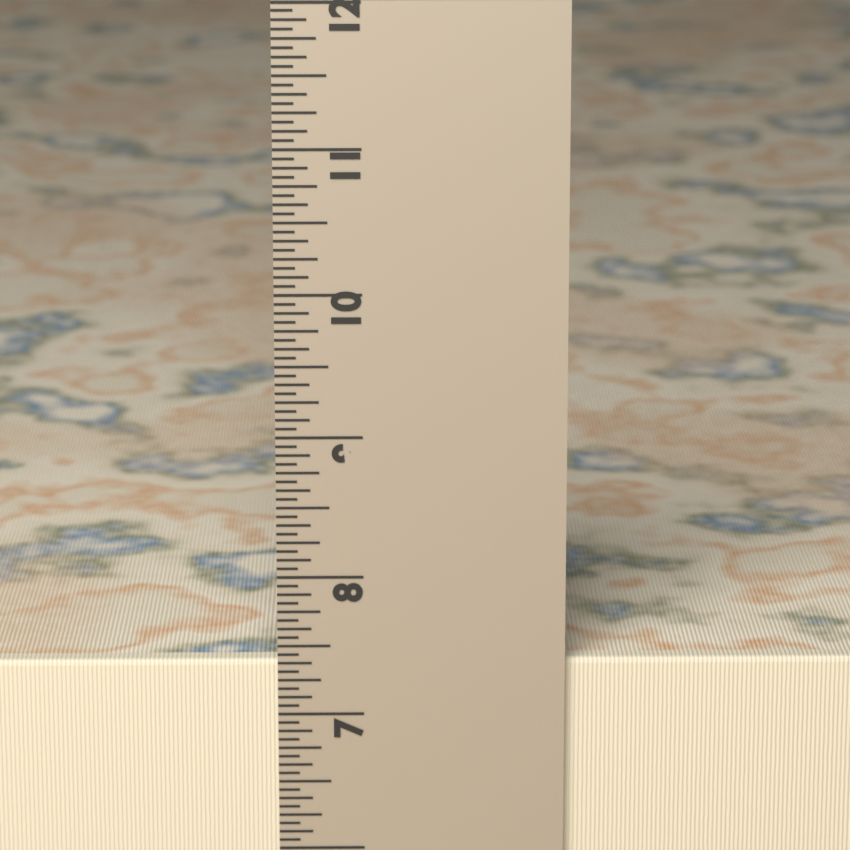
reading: 7.3750 in
